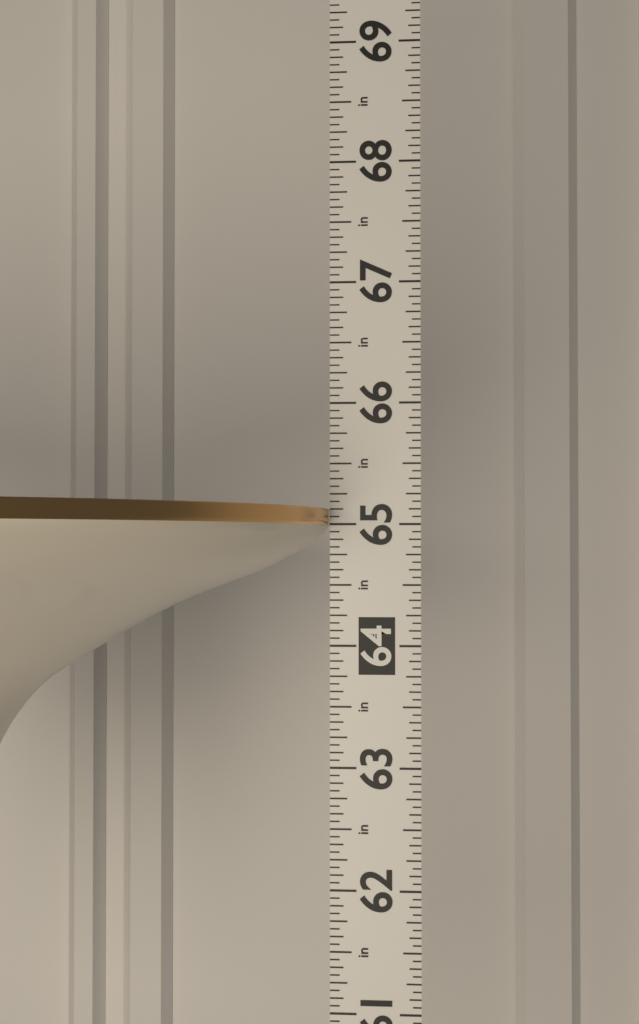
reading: 65.1250 in
